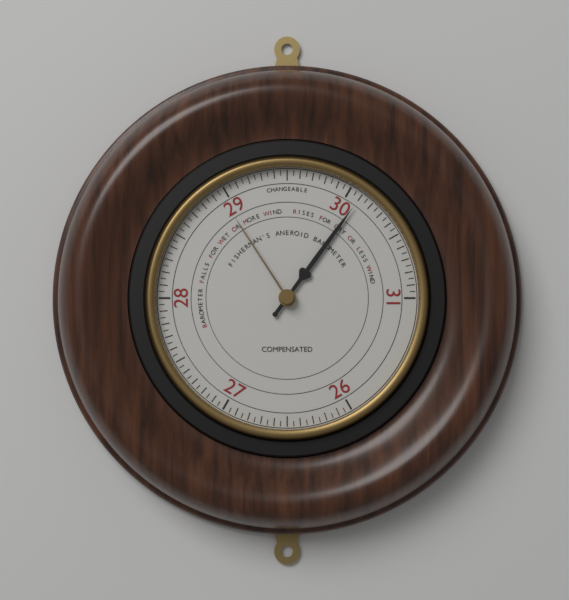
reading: 30.10 (no unit)
